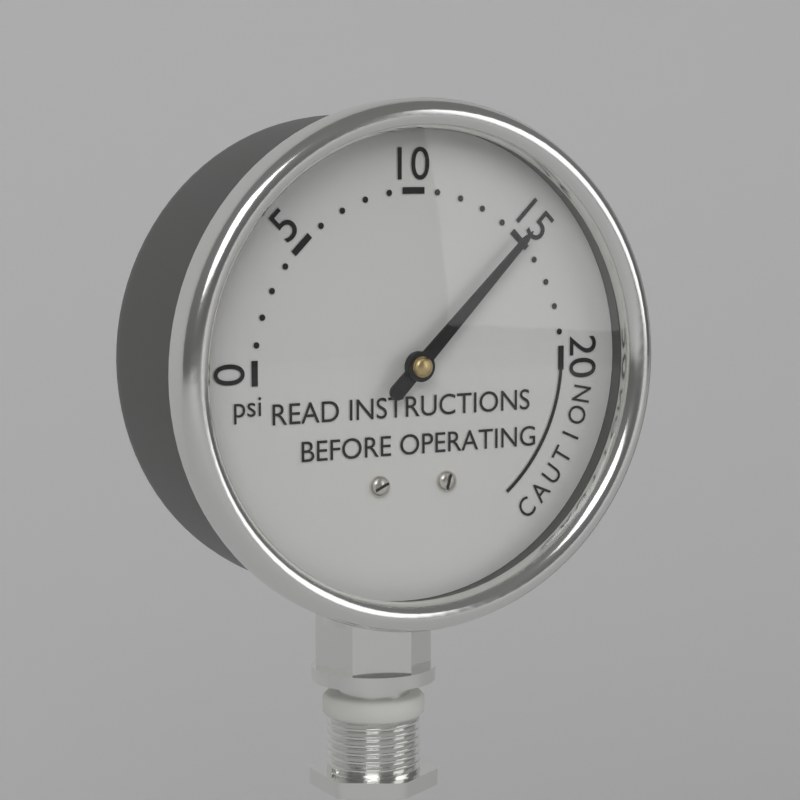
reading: 15 psi
